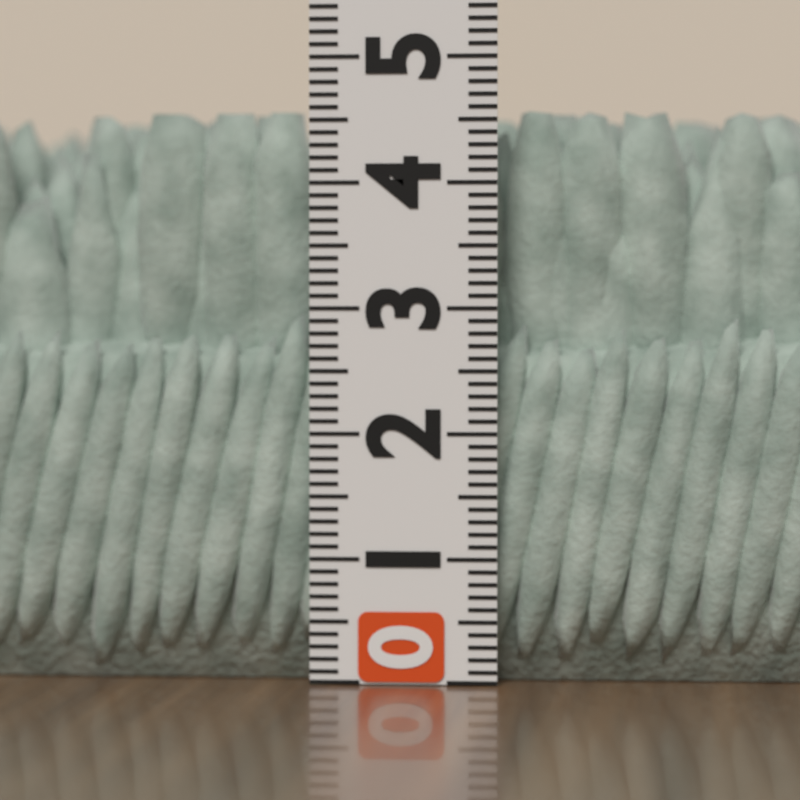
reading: 4.6 (no unit)
